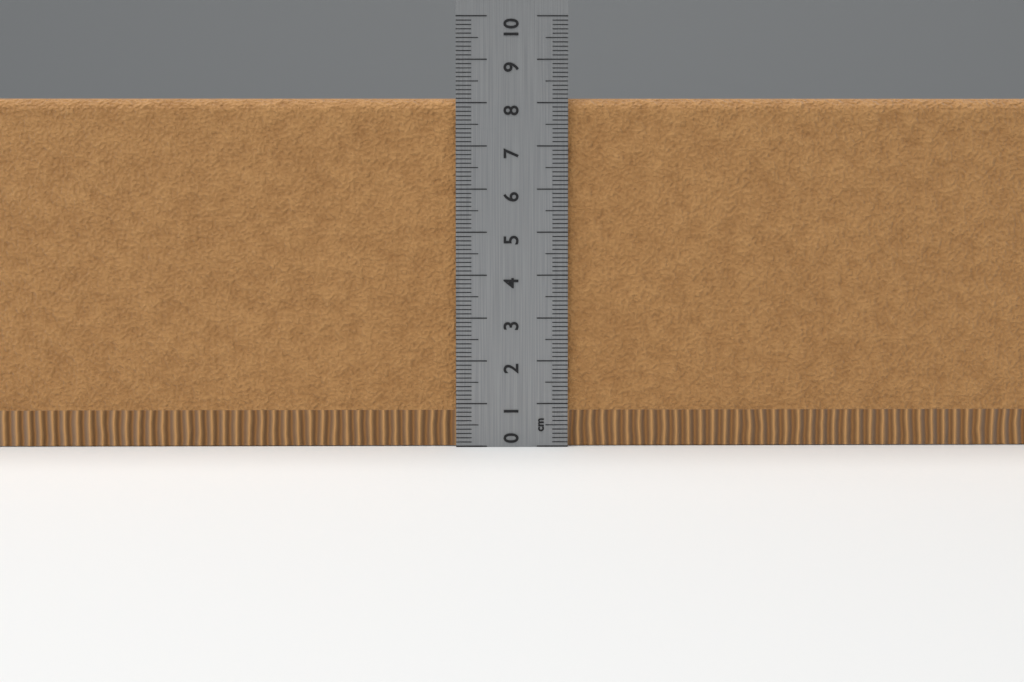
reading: 8.1 cm
